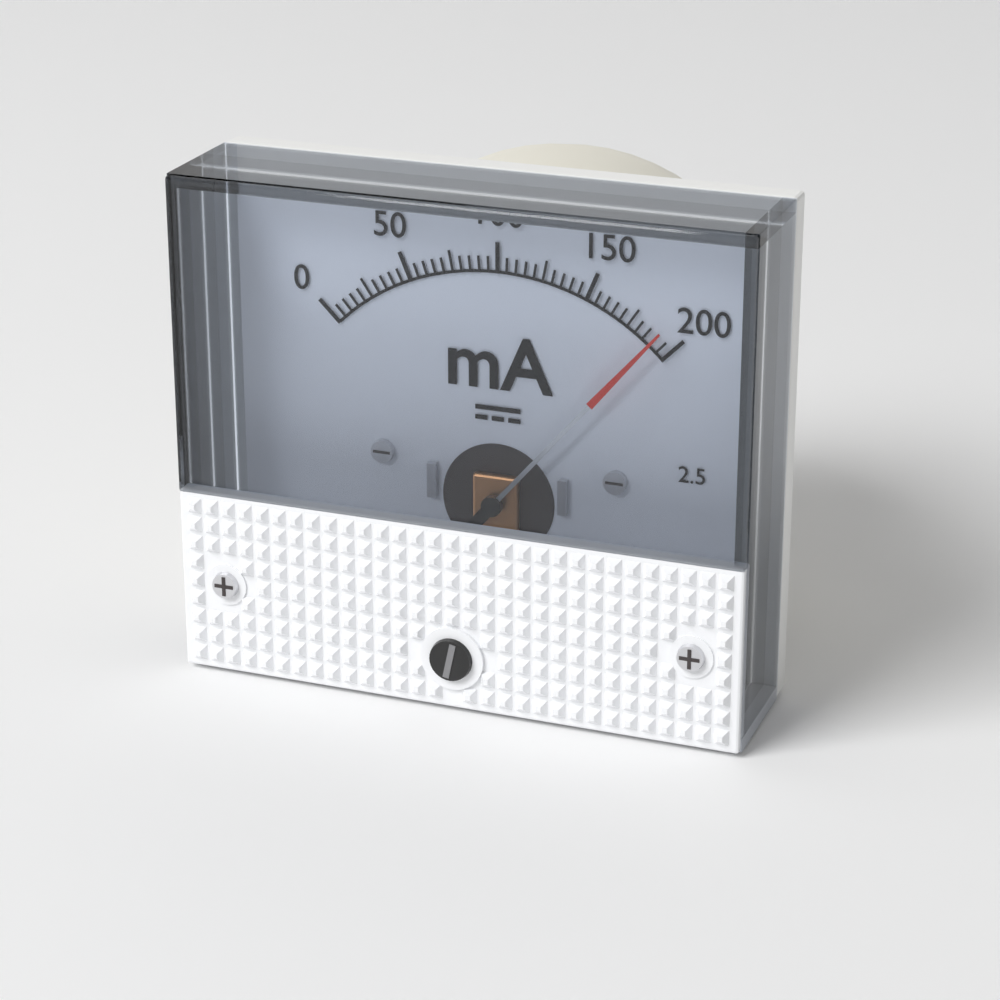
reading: 190 mA
